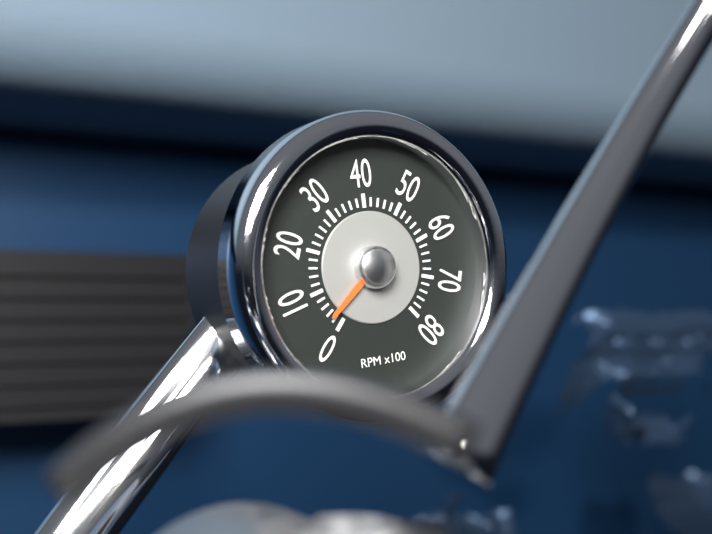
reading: 300 rpm
